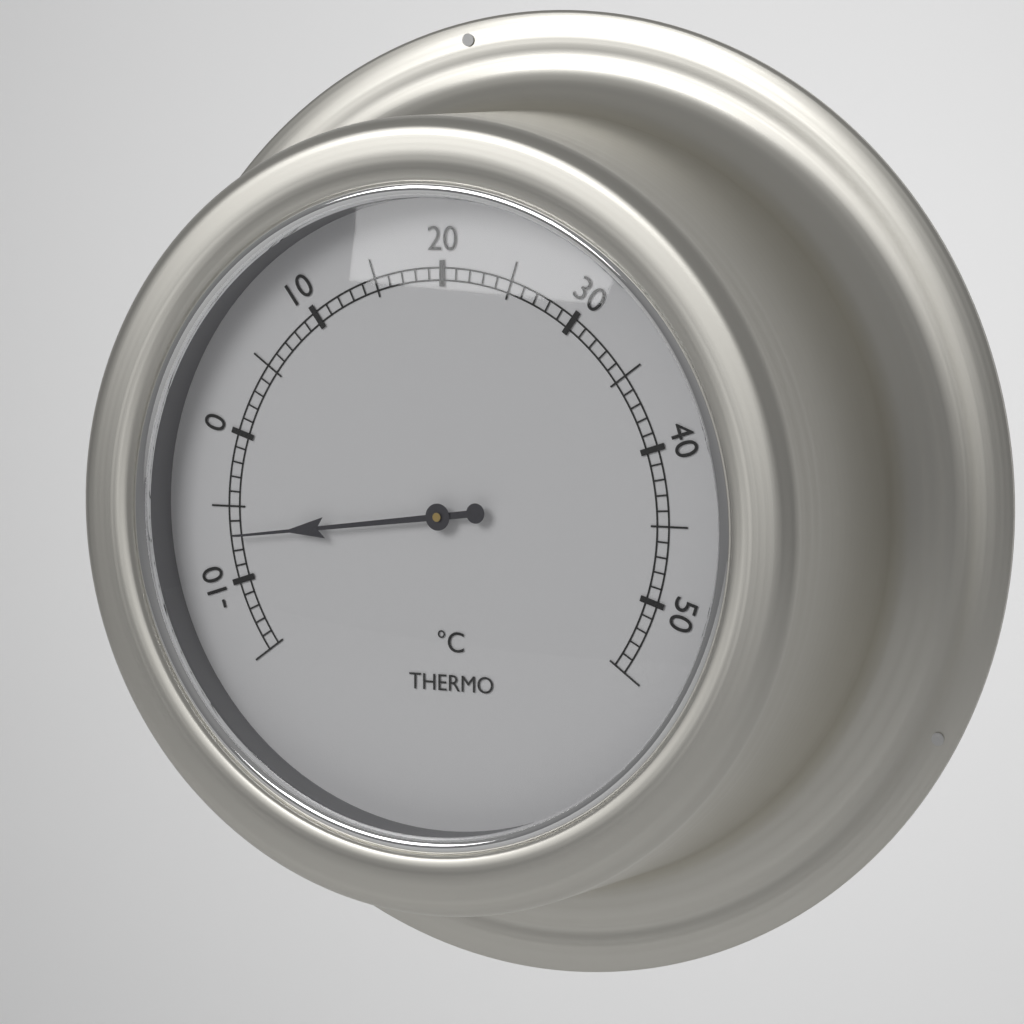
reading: -7 °C
